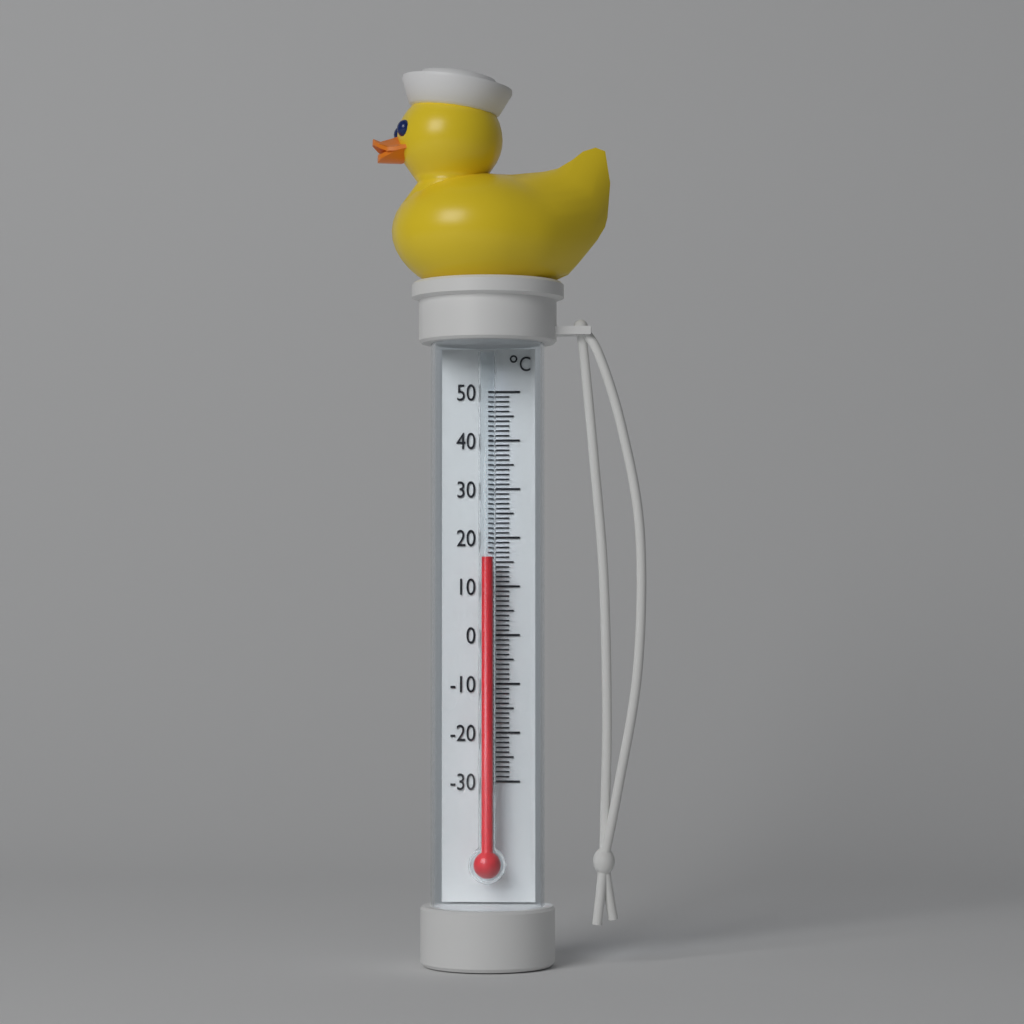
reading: 16 °C
